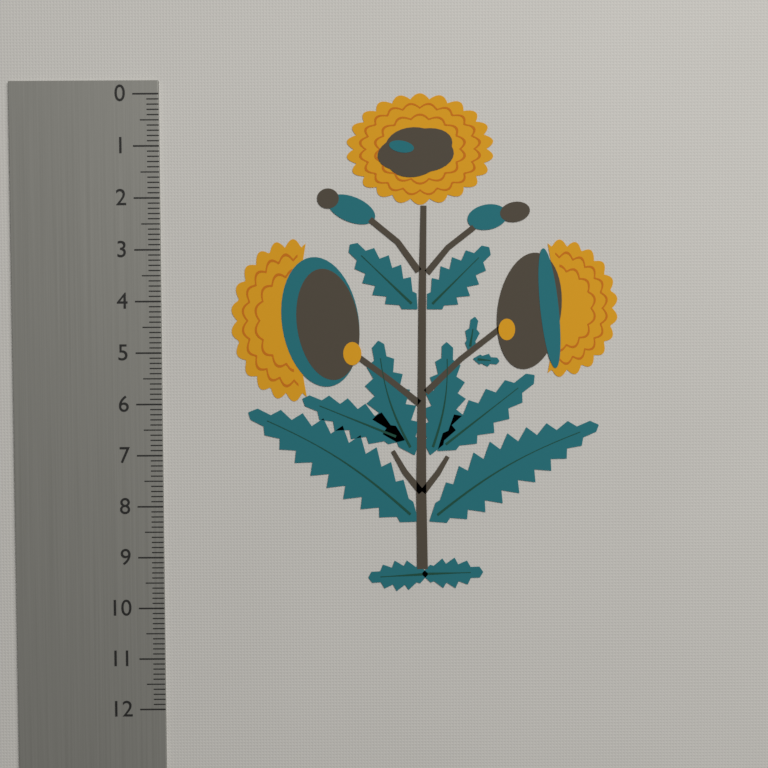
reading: 9.7 (no unit)
